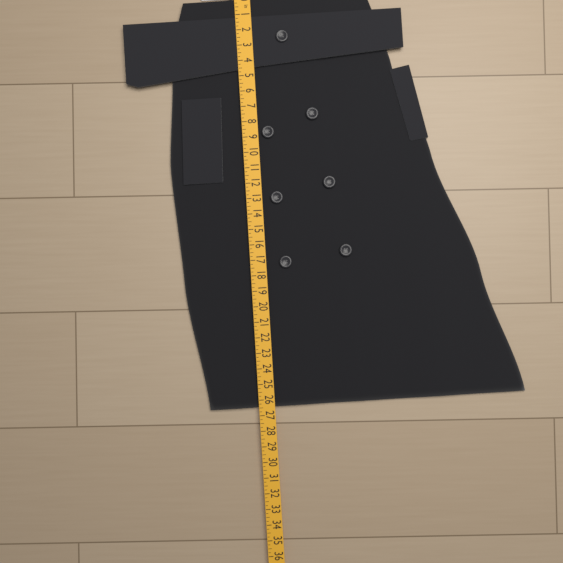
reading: 26.50 in
